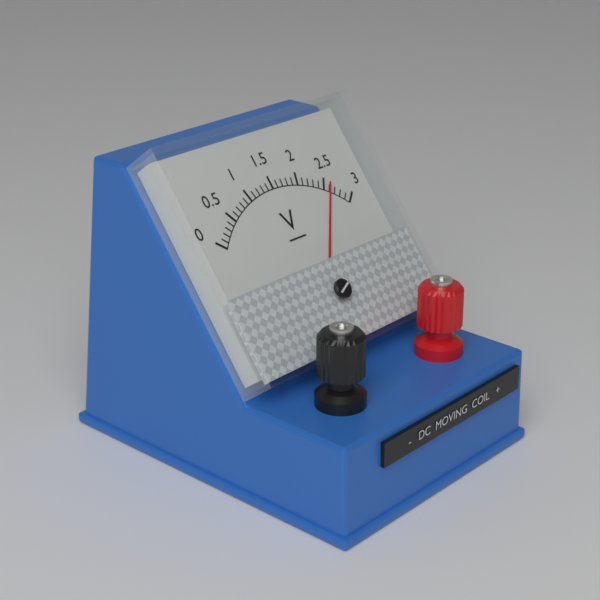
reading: 2.6 V
